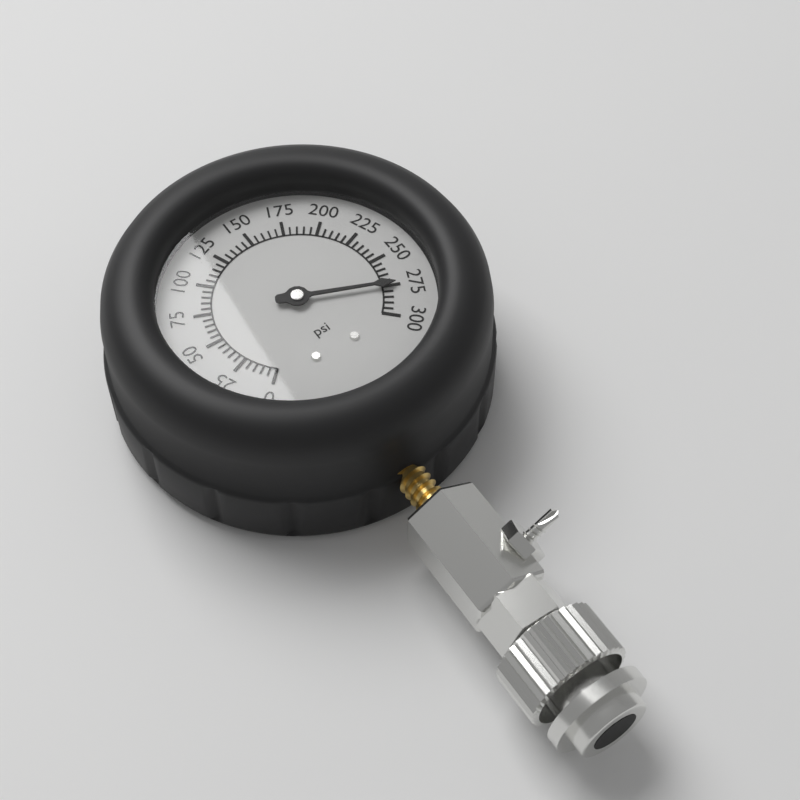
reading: 275 psi
